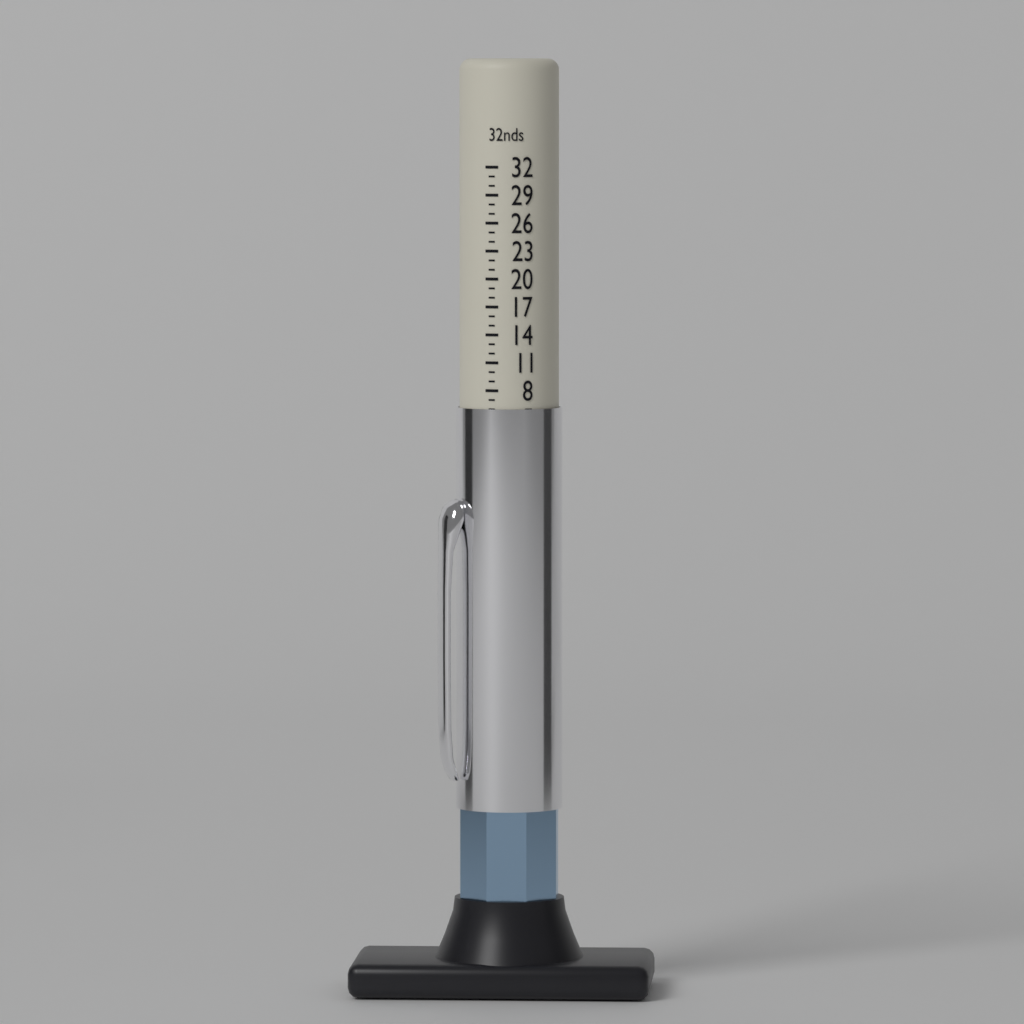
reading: 6 32nds
